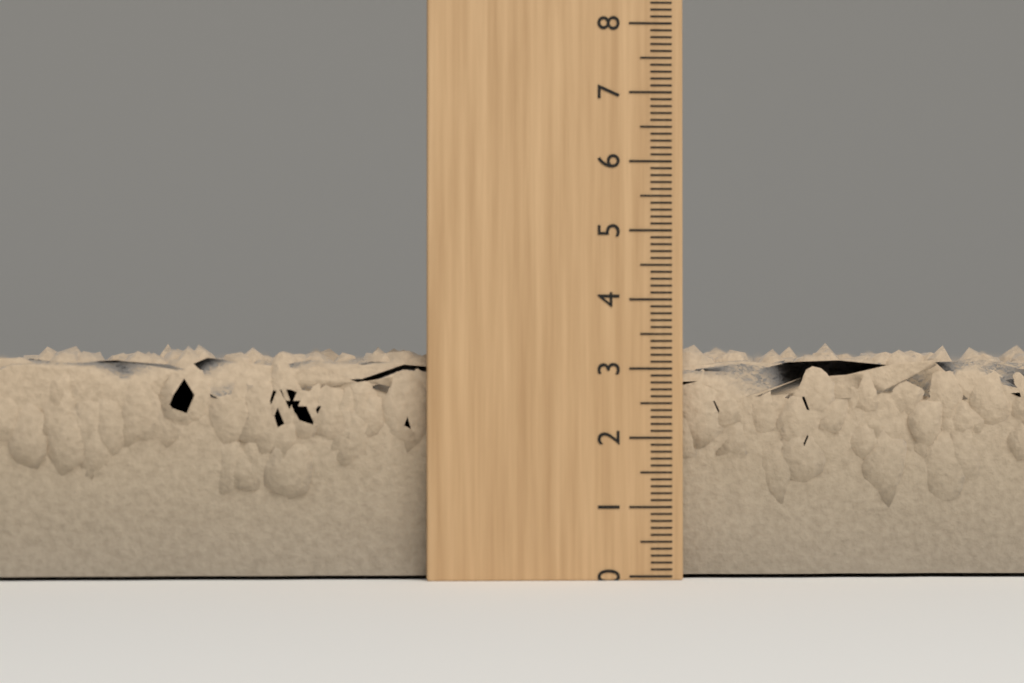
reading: 3.4 (no unit)
